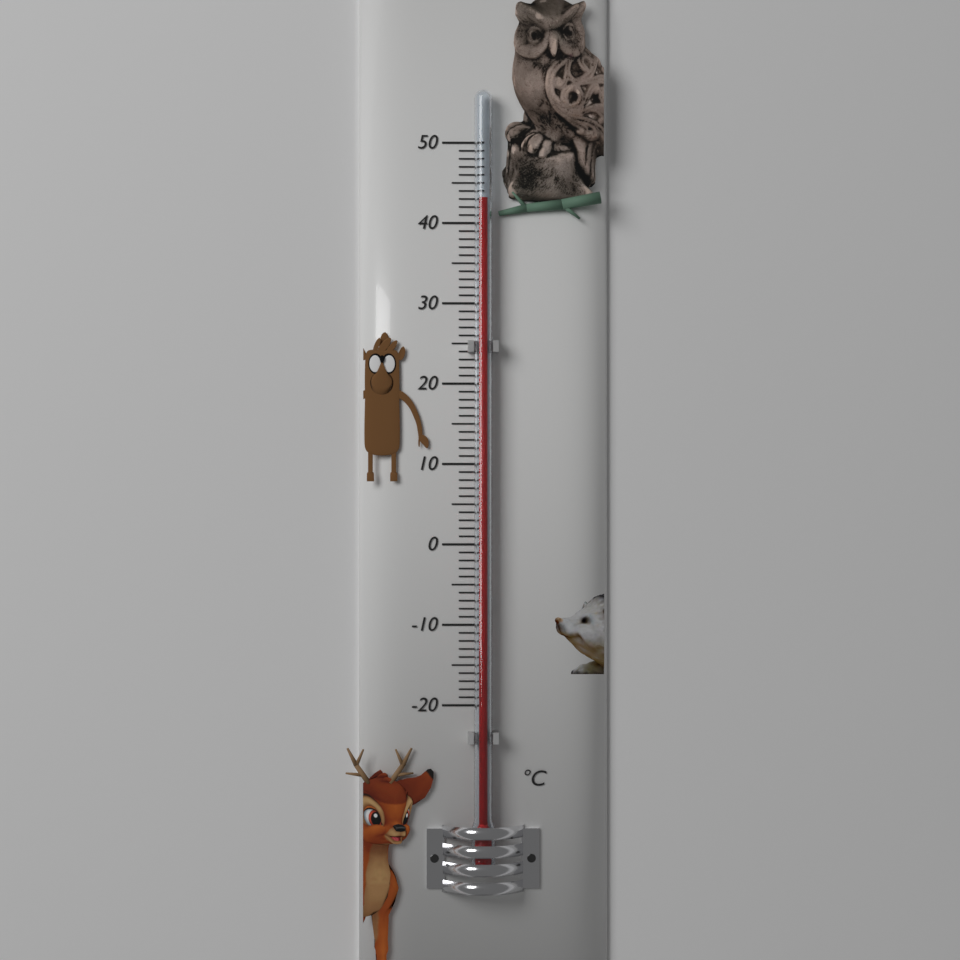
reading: 43 °C
